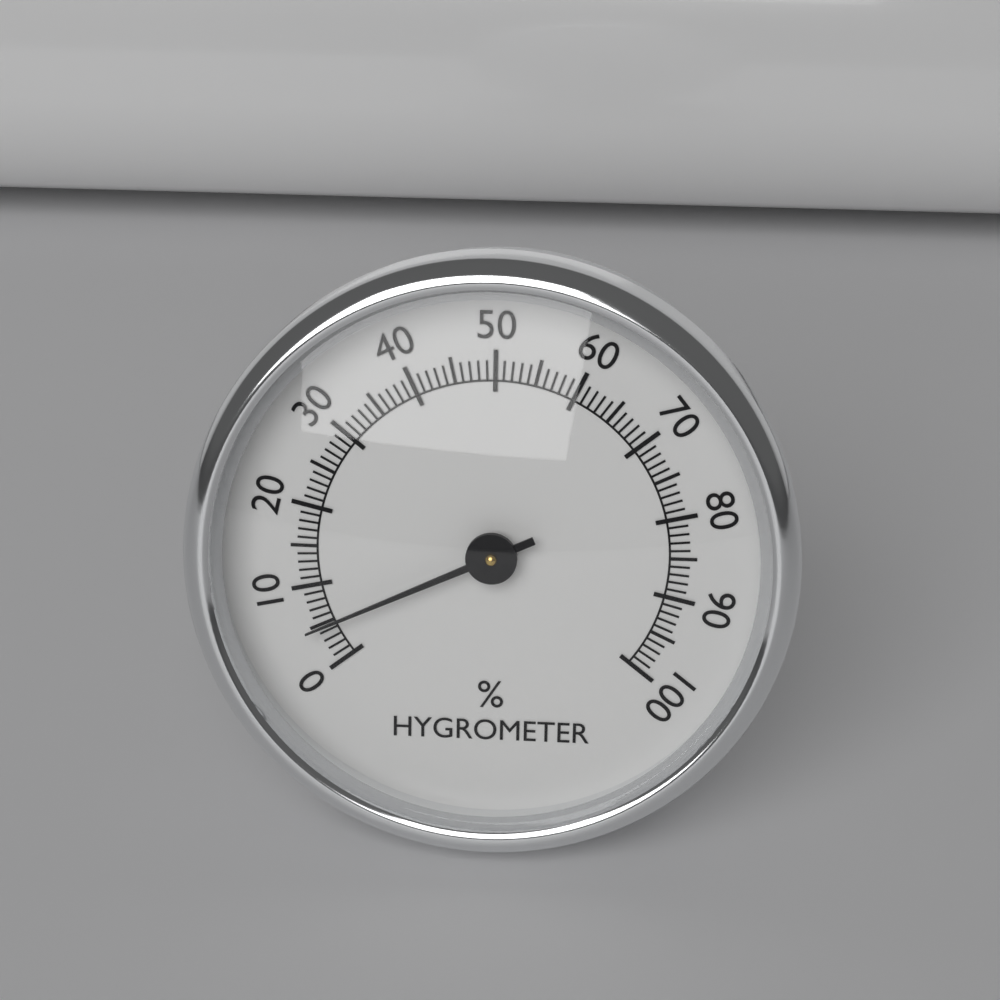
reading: 5 %
